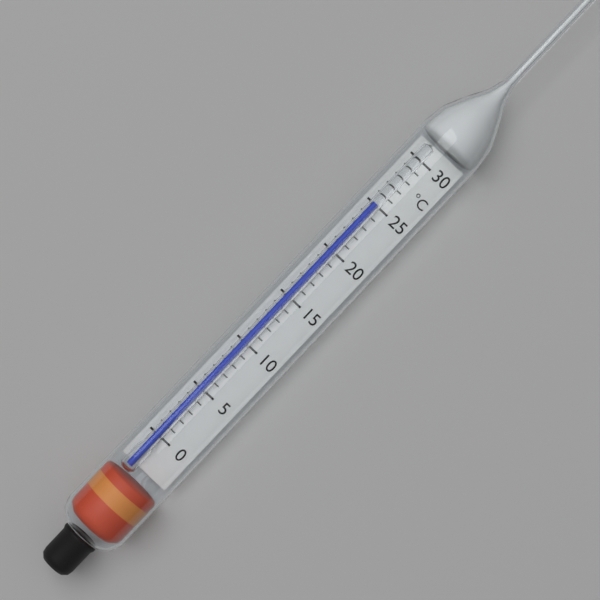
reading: 25 °C
